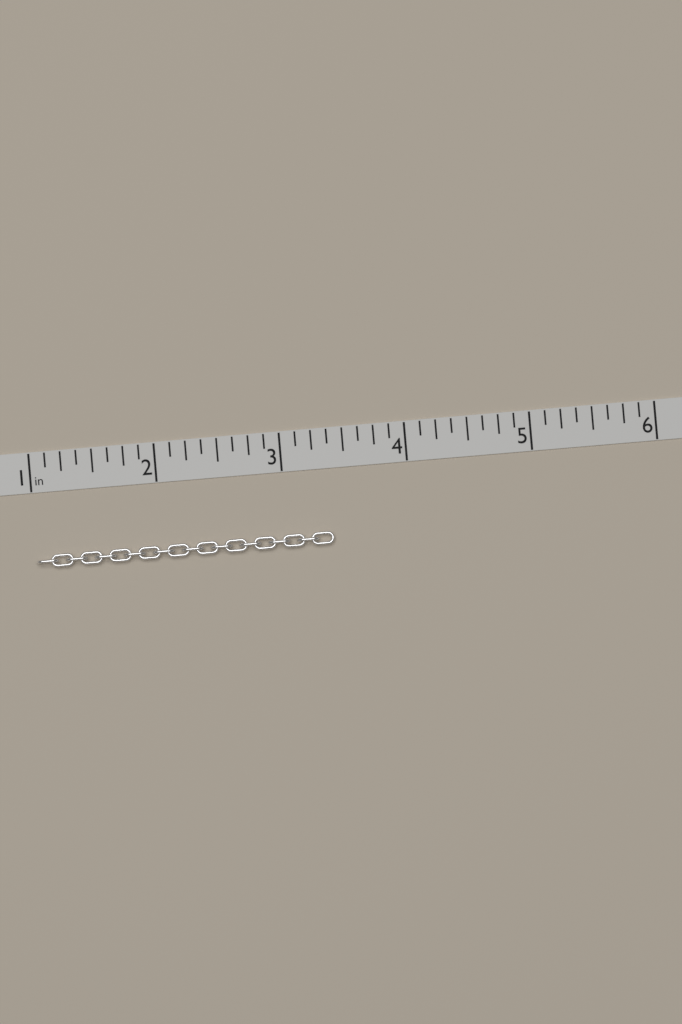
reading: 3.375 in
